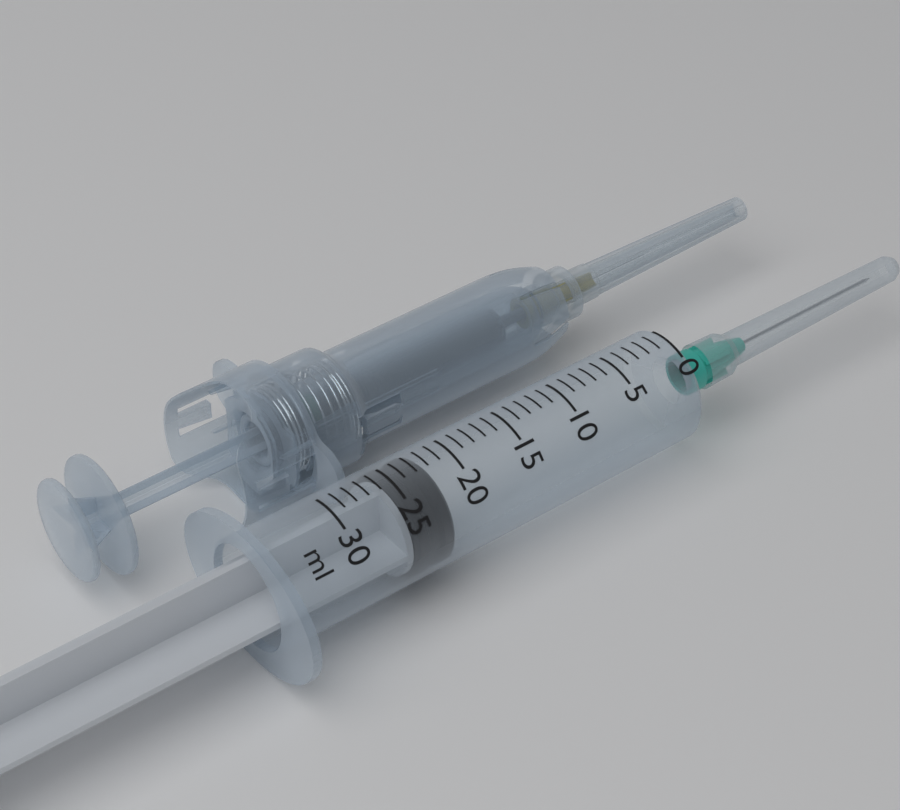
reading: 22 ml
